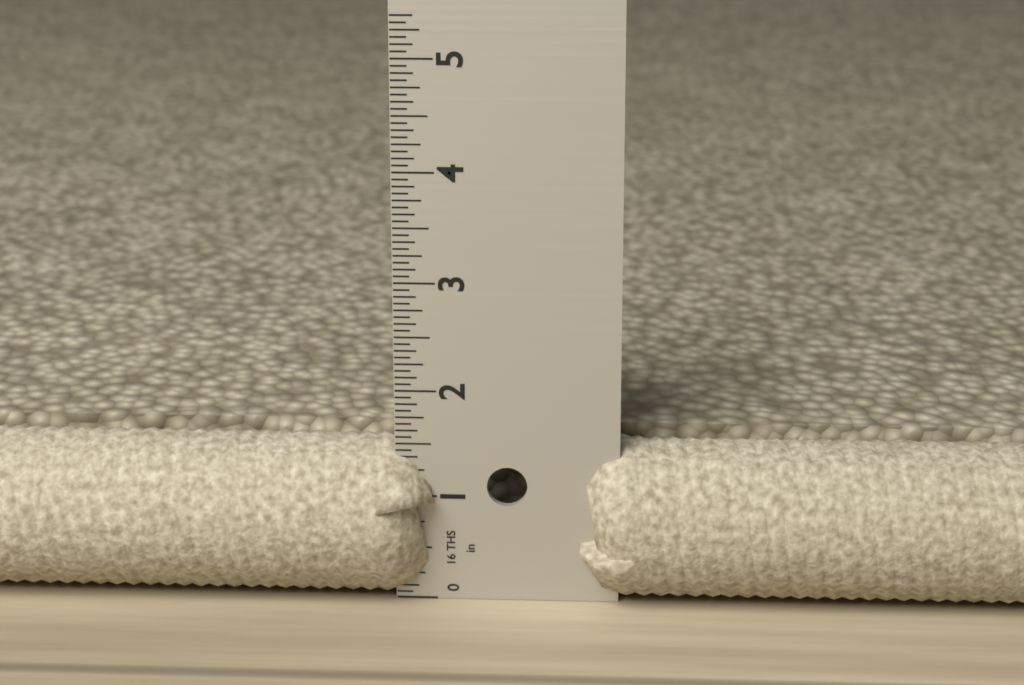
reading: 1.5000 in
